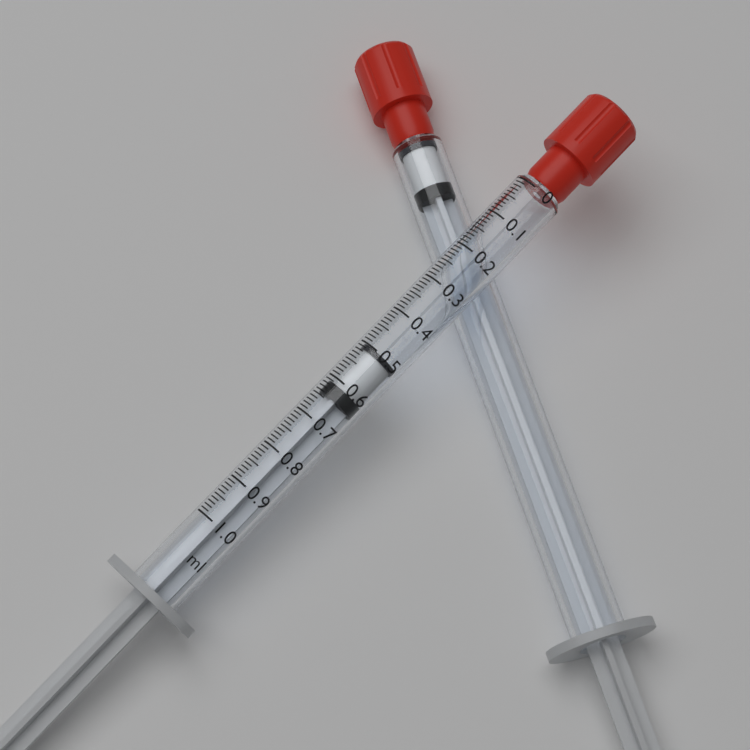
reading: 0.50 ml
